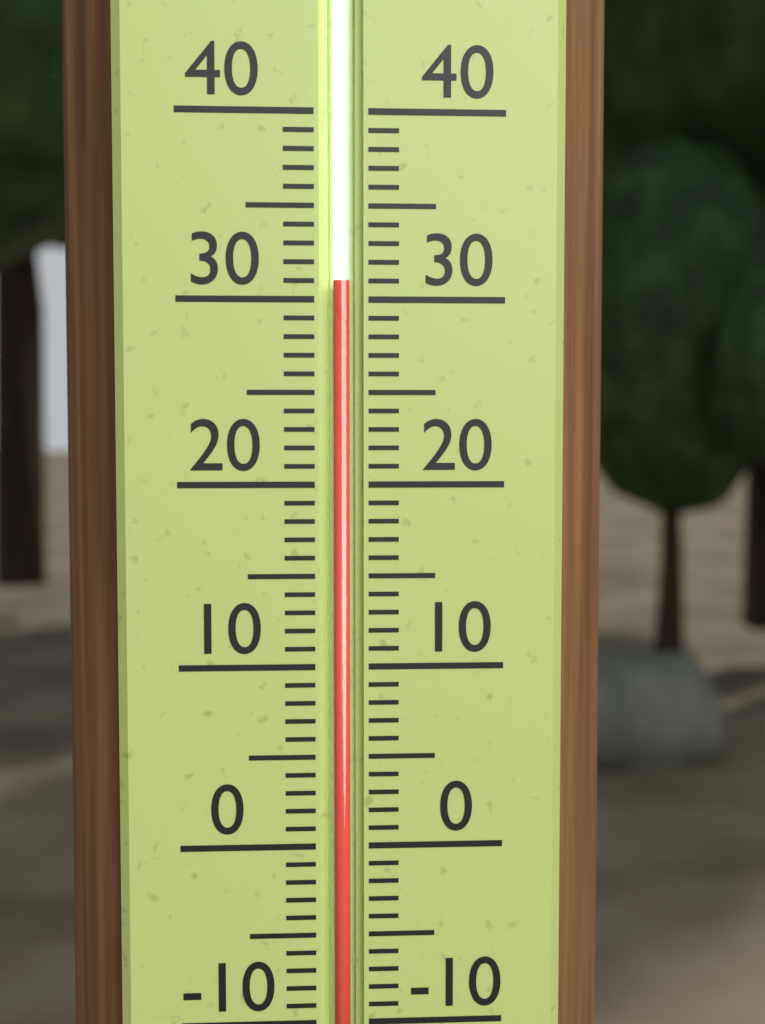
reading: 31 (no unit)
